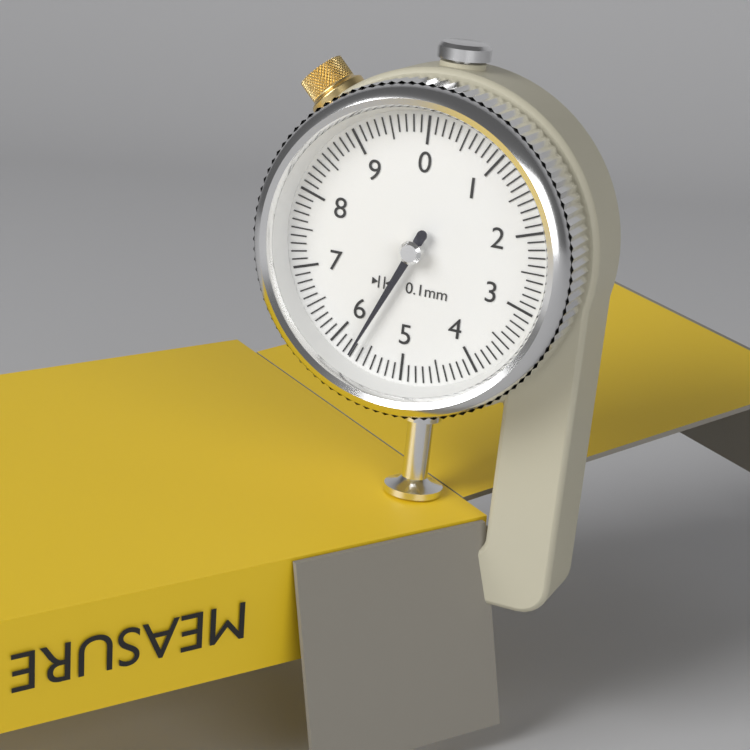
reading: 5.7 mm
